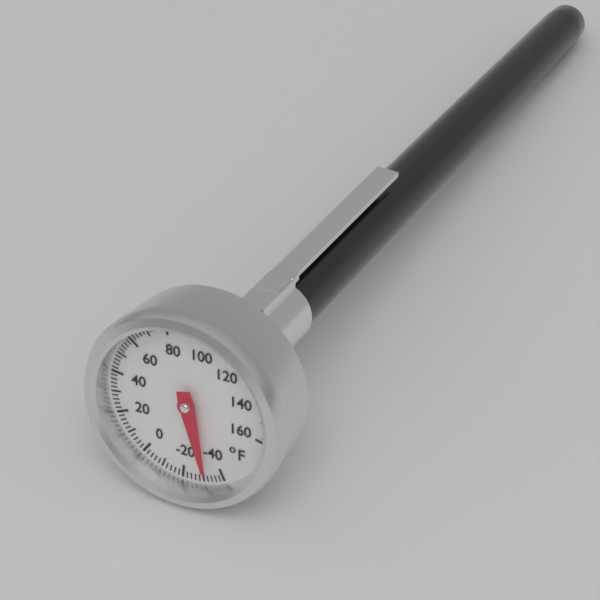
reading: -32 °F
